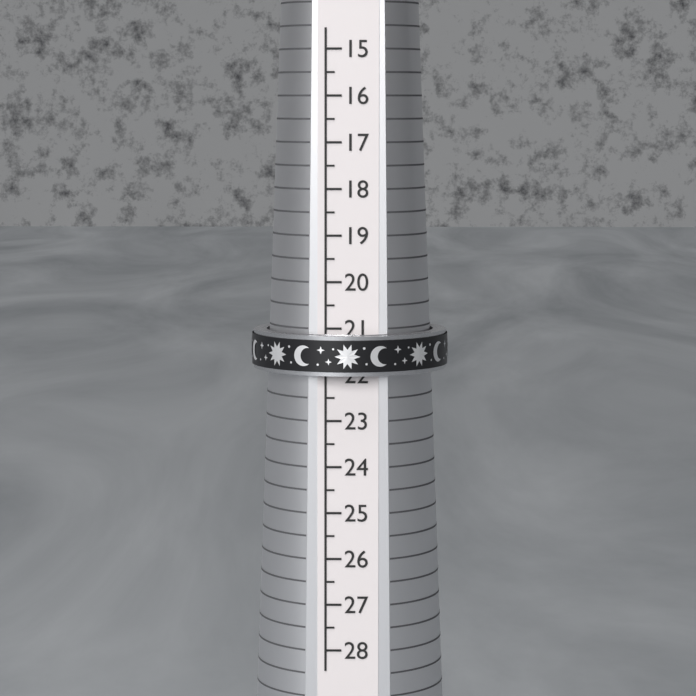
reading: 22.0 (no unit)
